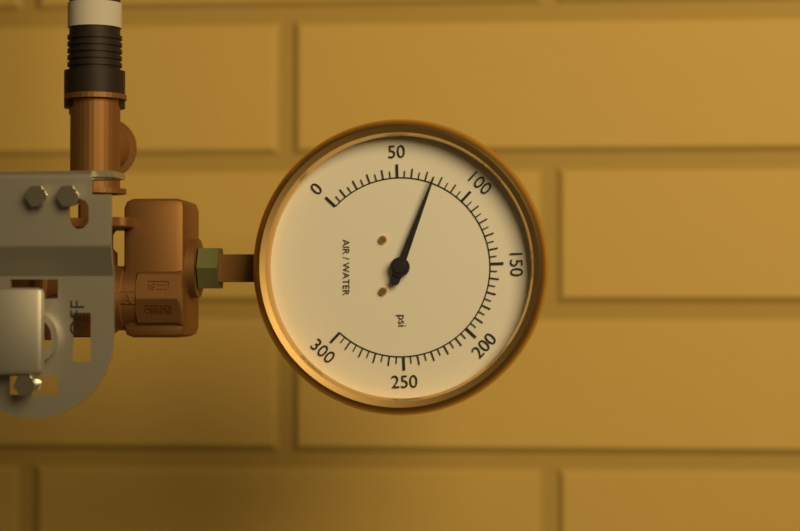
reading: 75 psi
